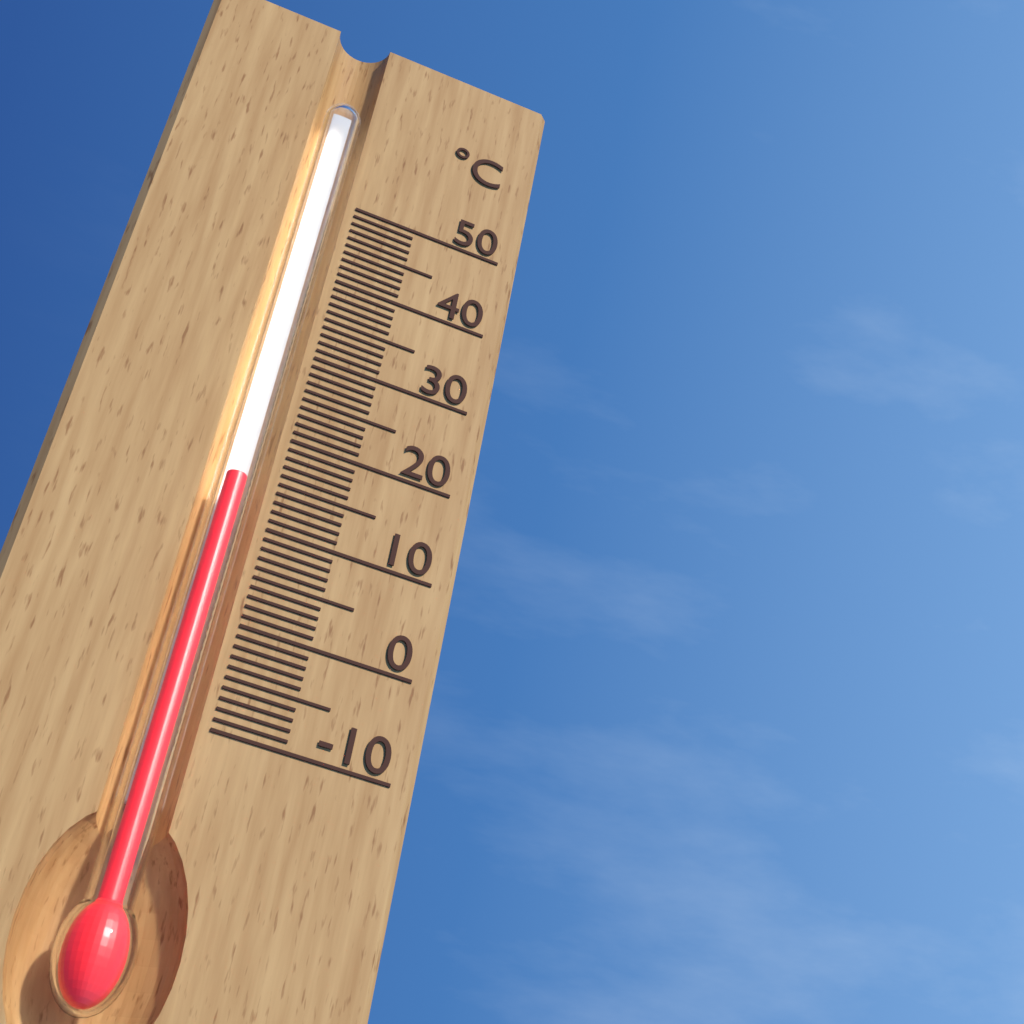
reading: 14 °C
